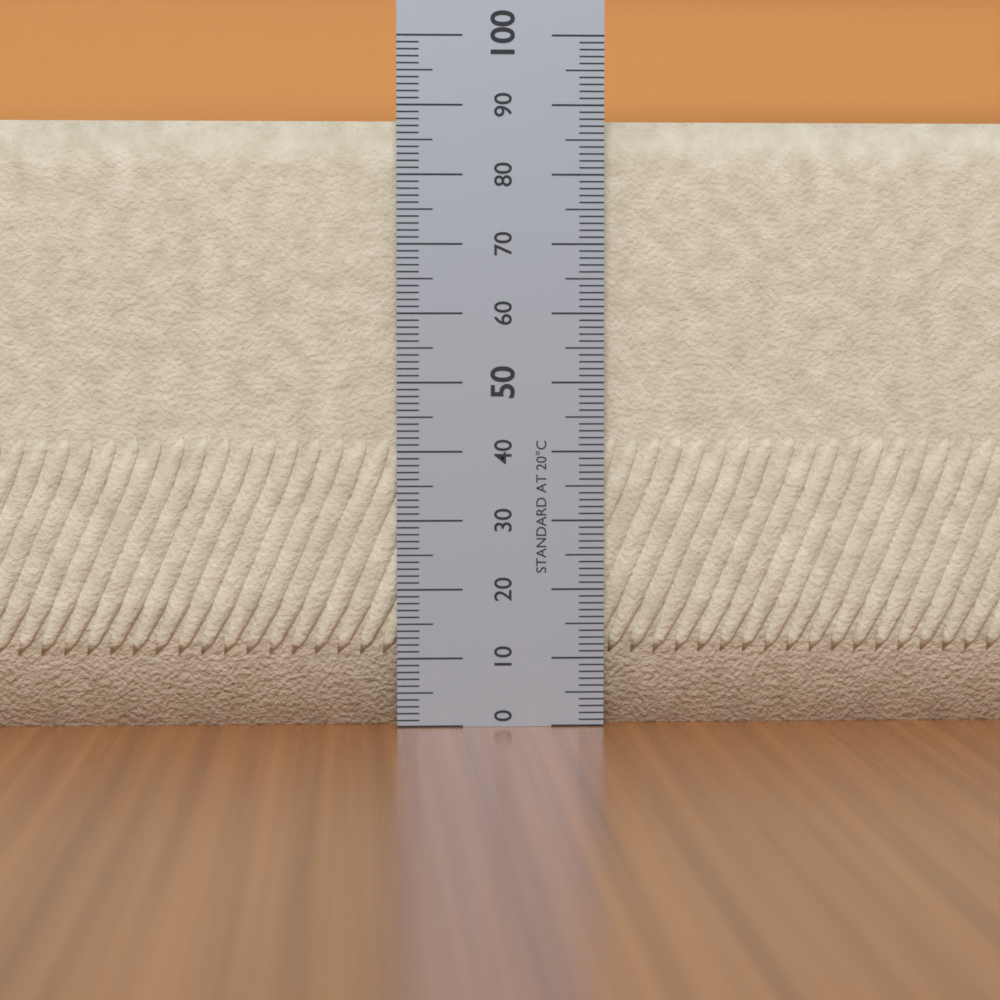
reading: 88 (no unit)
